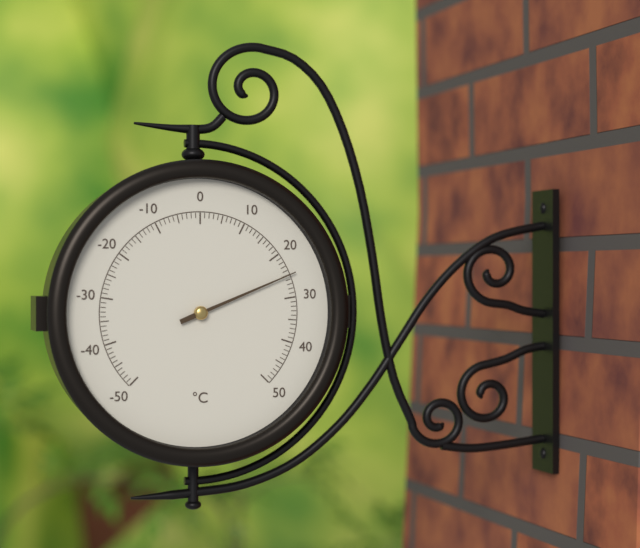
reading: 25 °C
